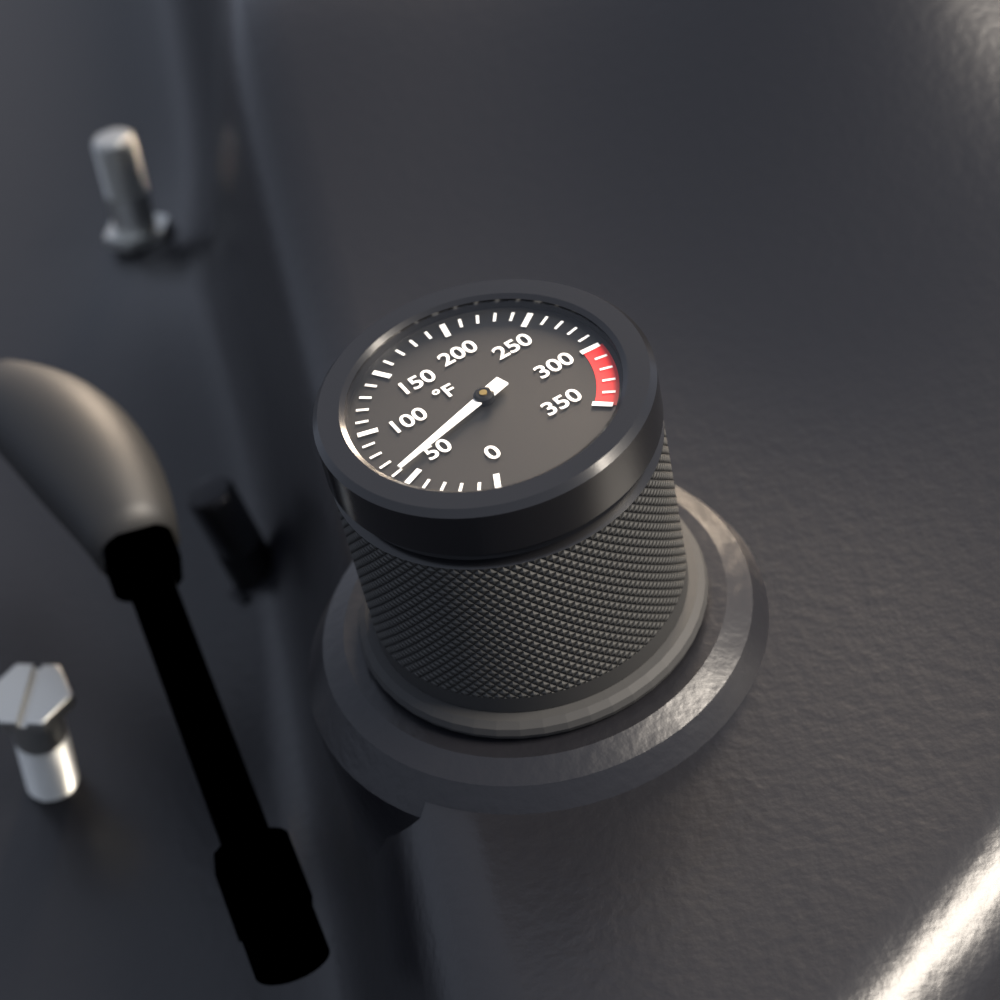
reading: 60 °F
